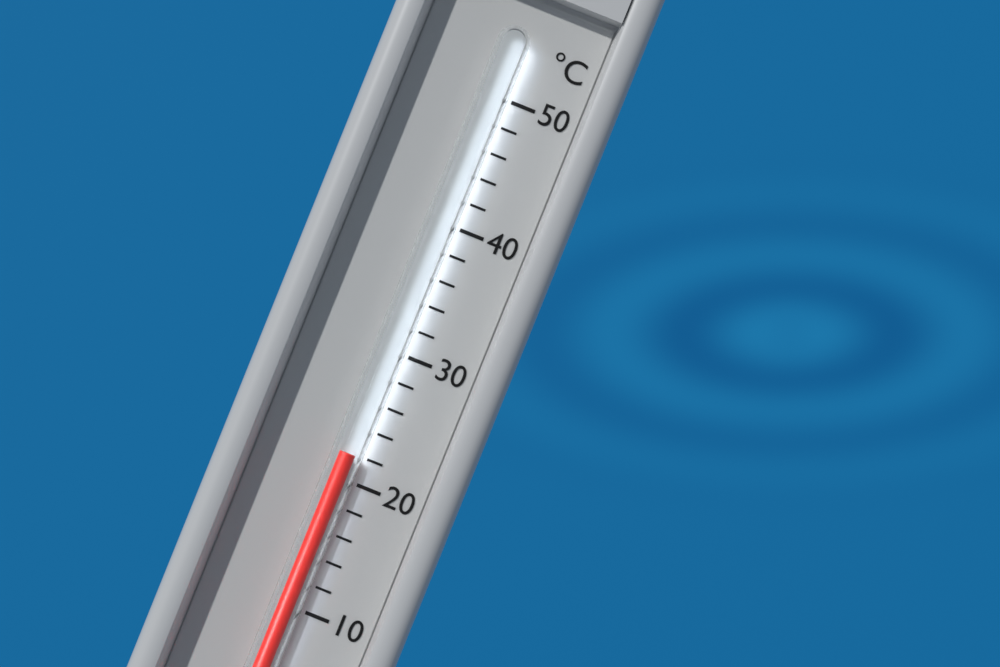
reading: 22 °C
